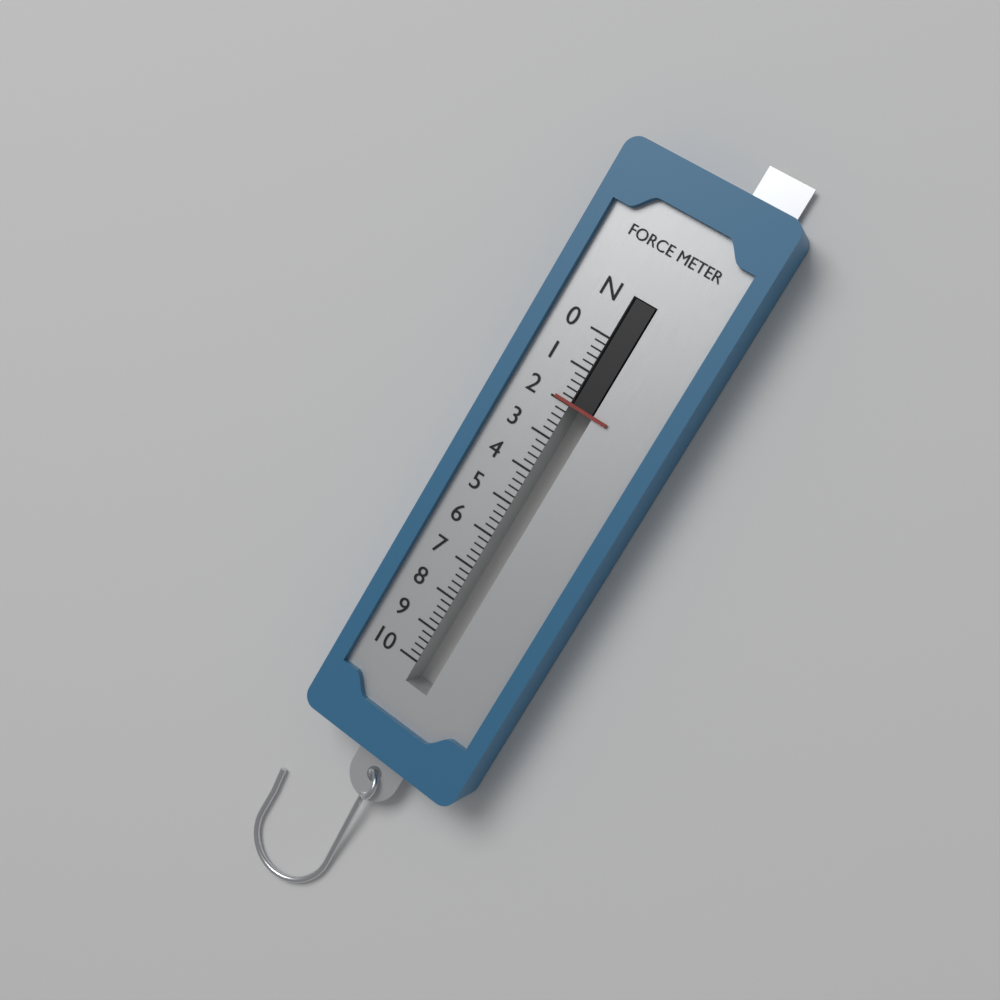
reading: 2.0 N
